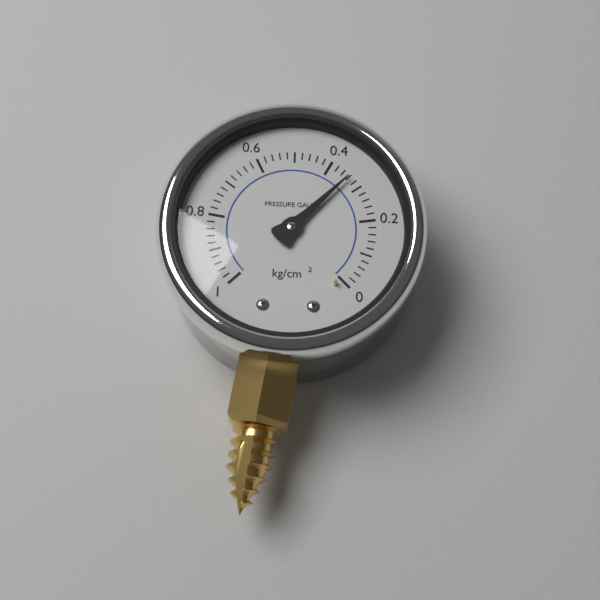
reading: 0.34 kg/cm²
